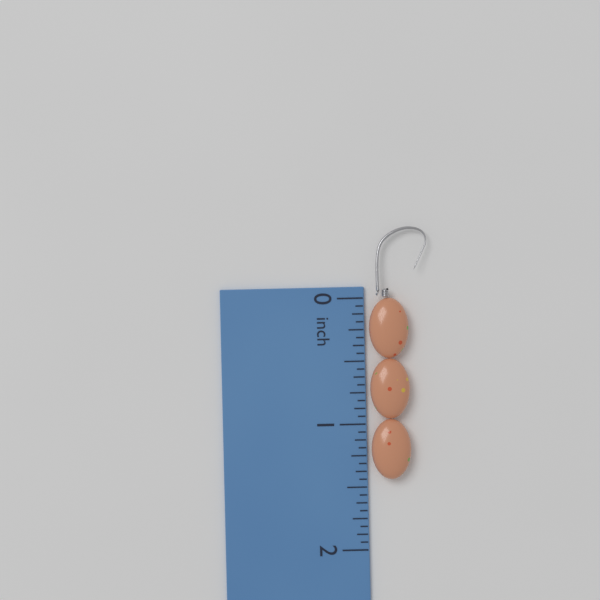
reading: 1.4375 inch
